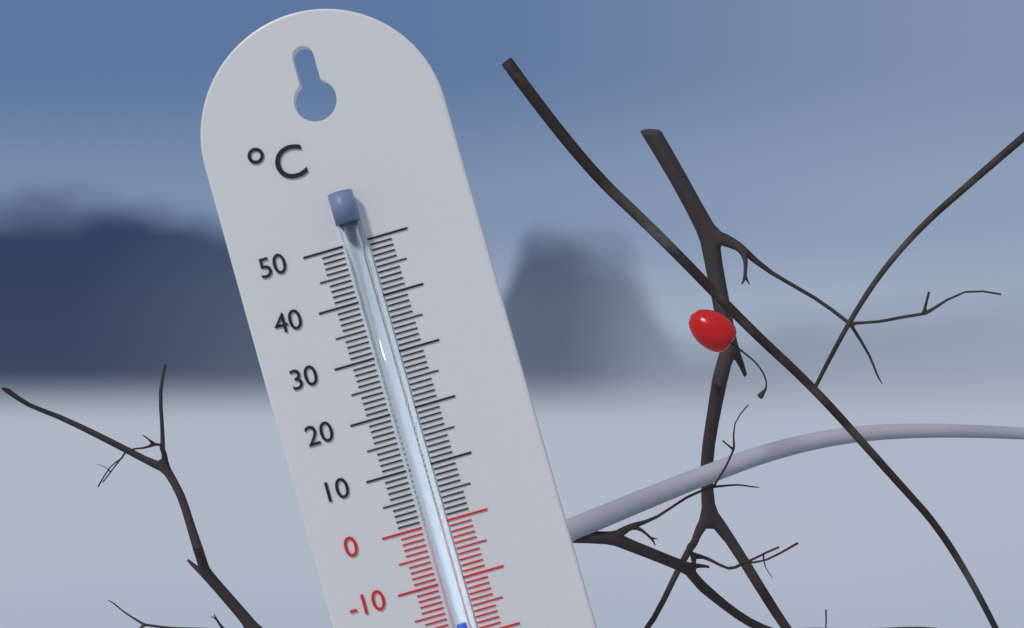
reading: -17 °C
